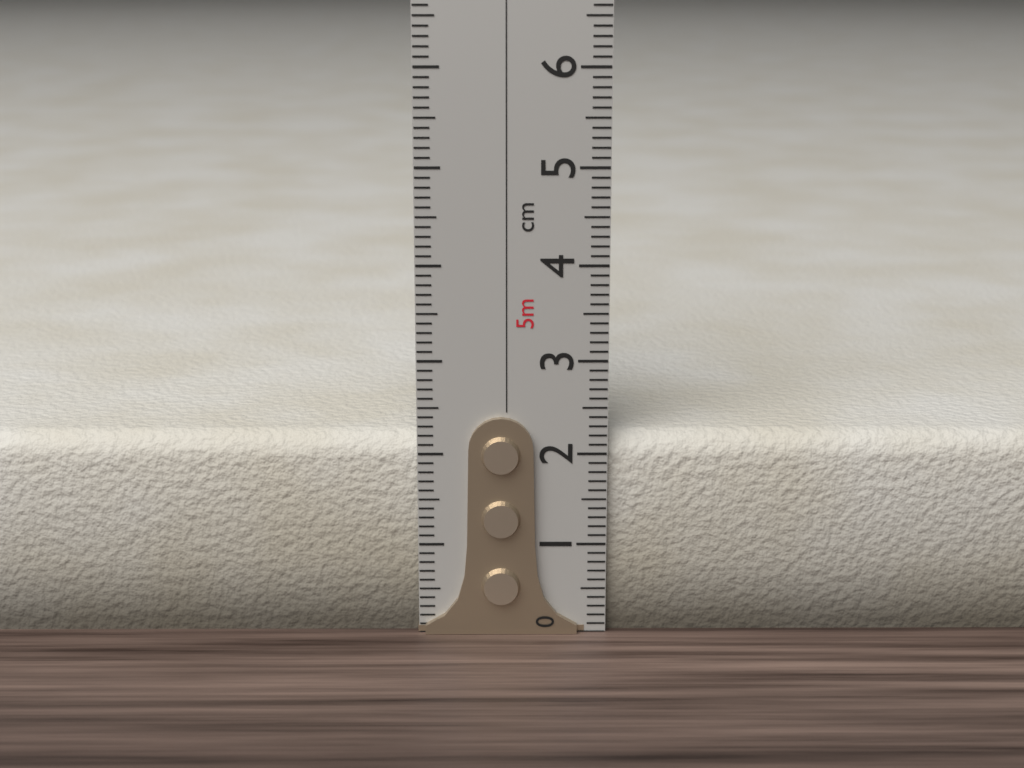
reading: 2.2 cm
